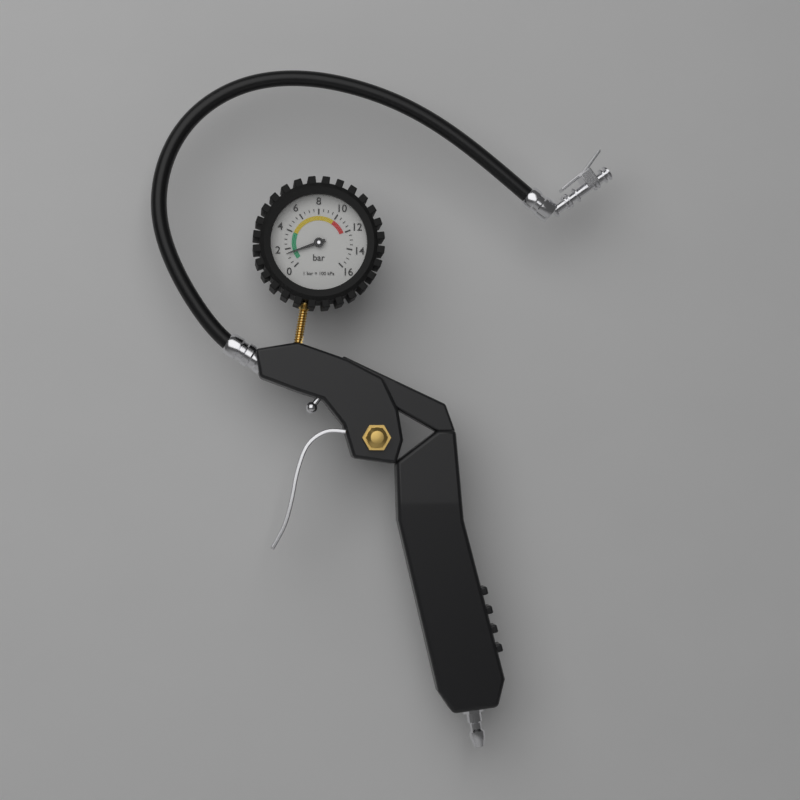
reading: 1.5 bar
